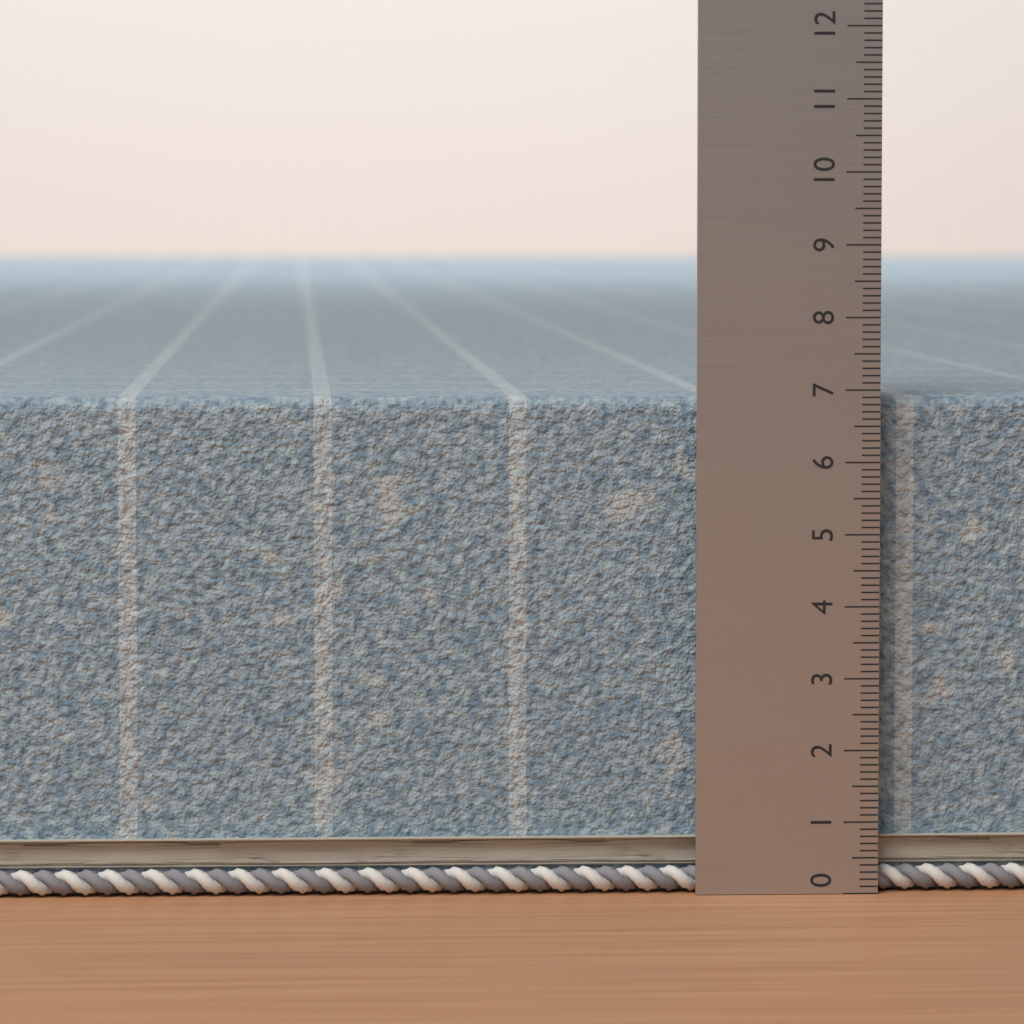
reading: 6.9 (no unit)
